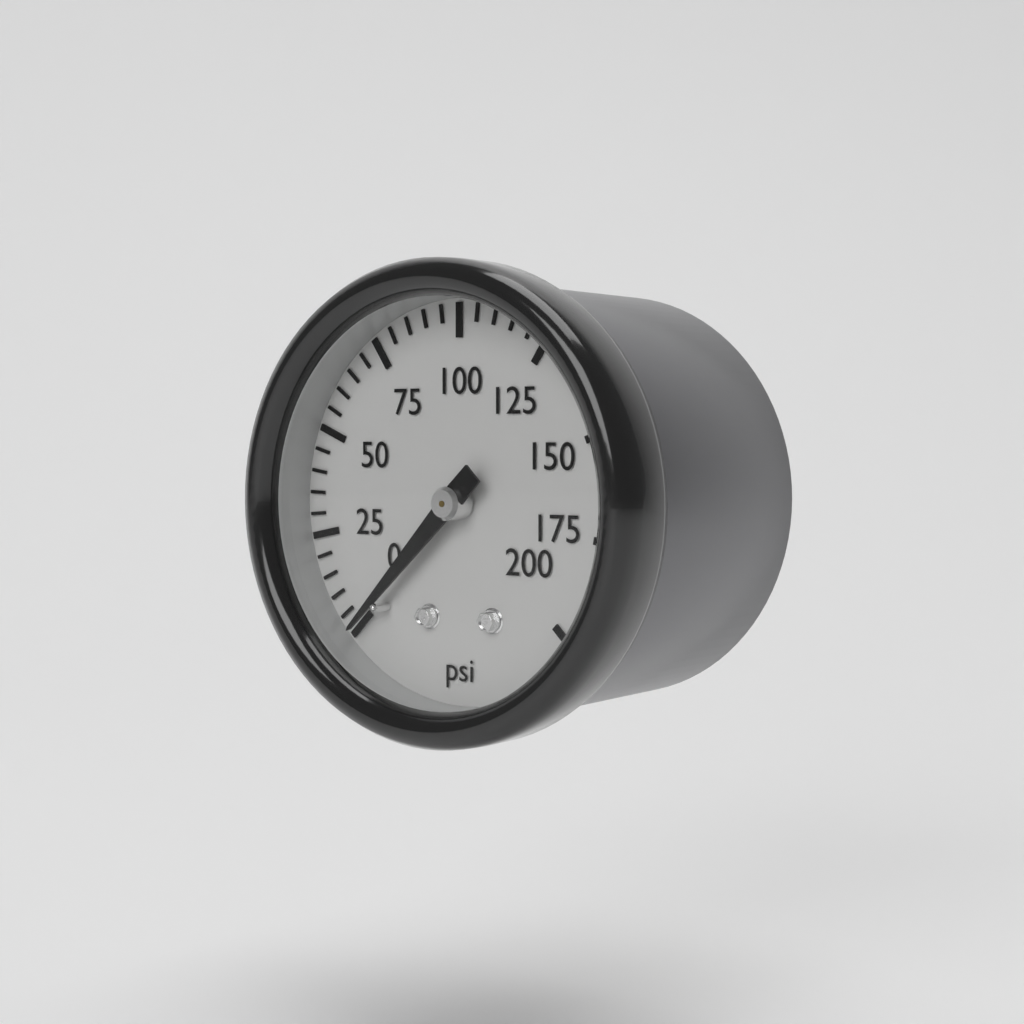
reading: 0 psi
